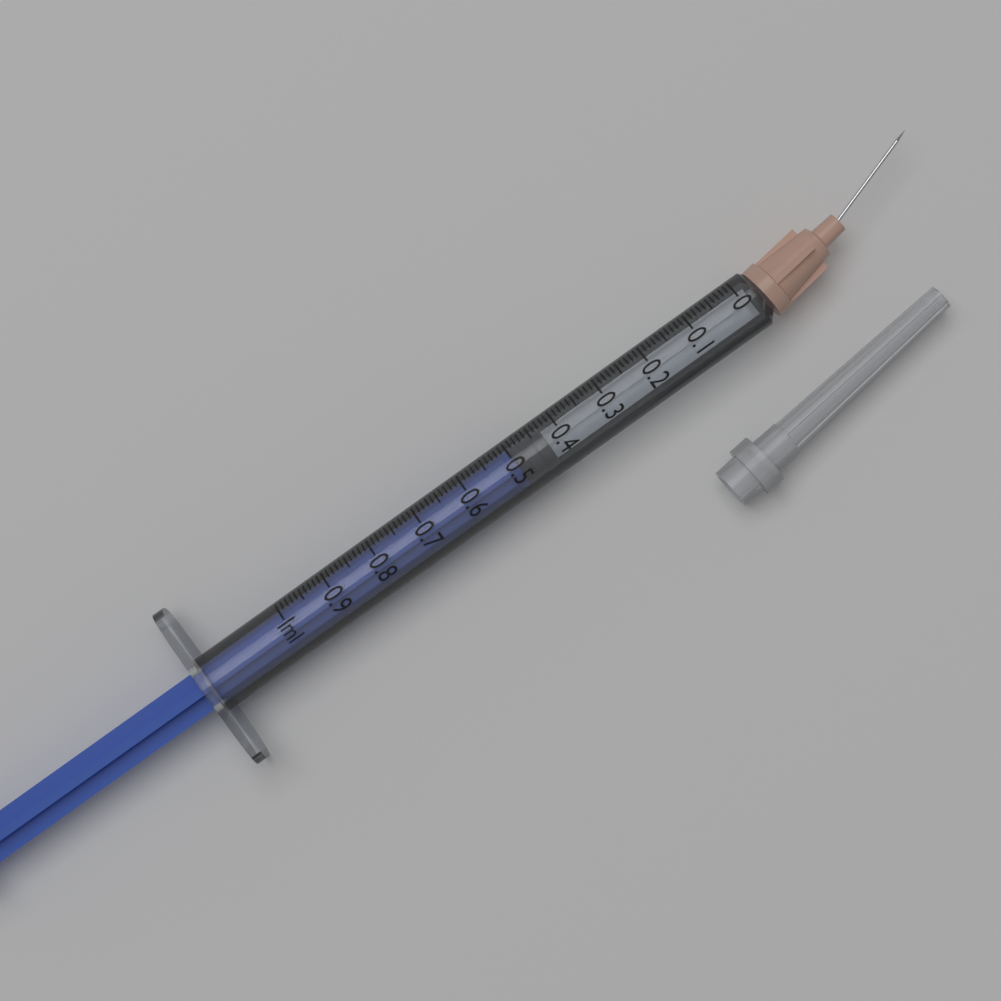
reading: 0.43 ml
